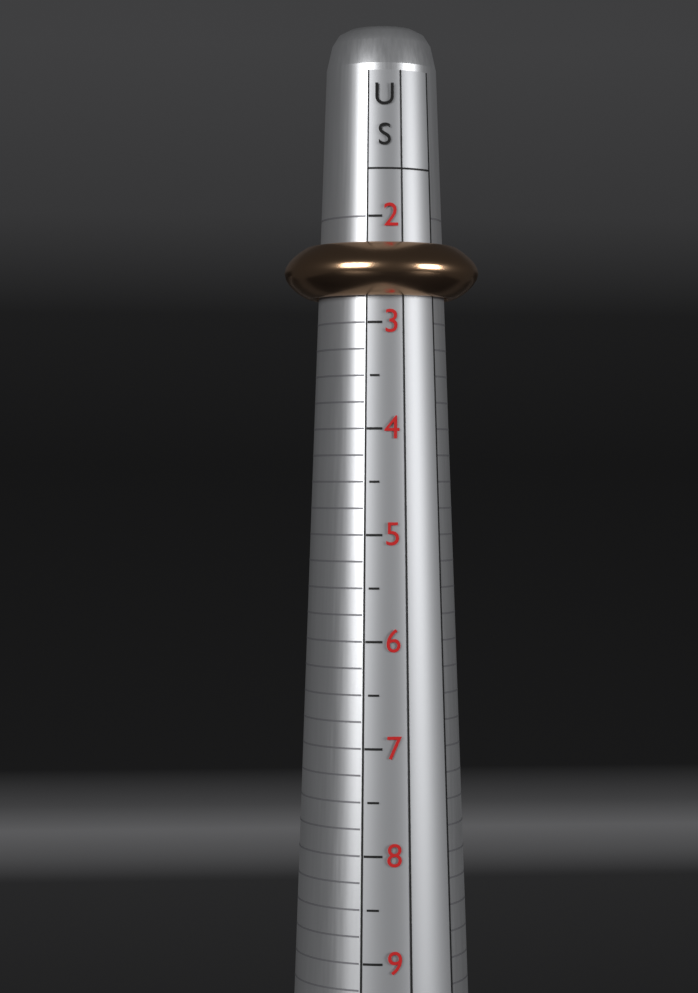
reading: 2.75 US
